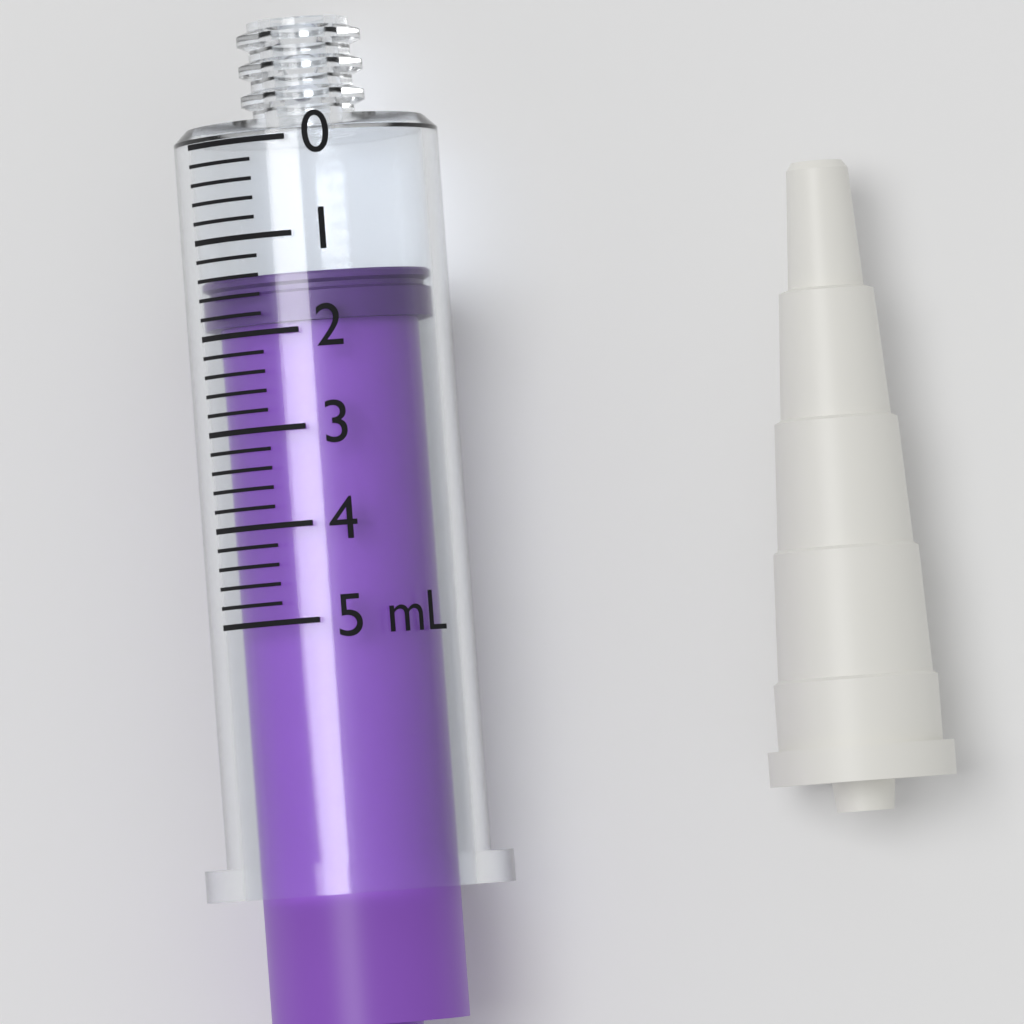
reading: 1.4 mL
